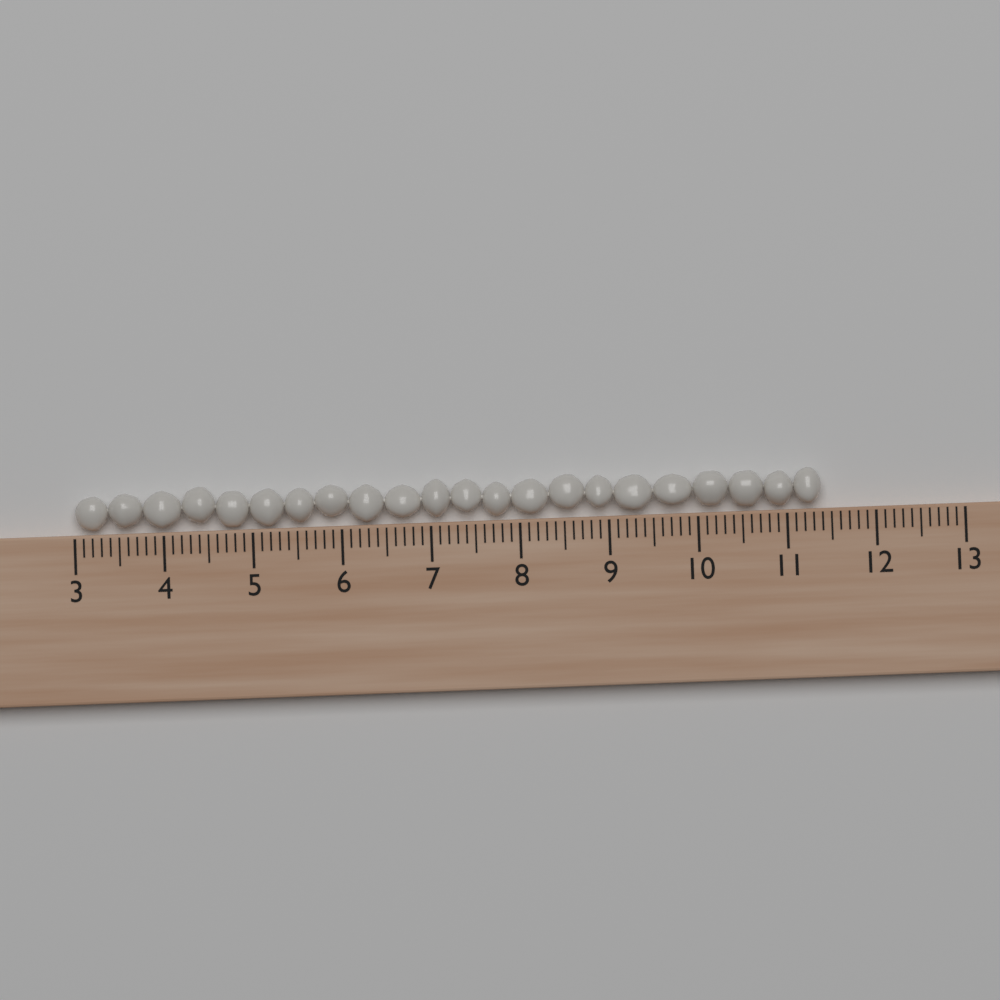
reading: 11.4 (no unit)
